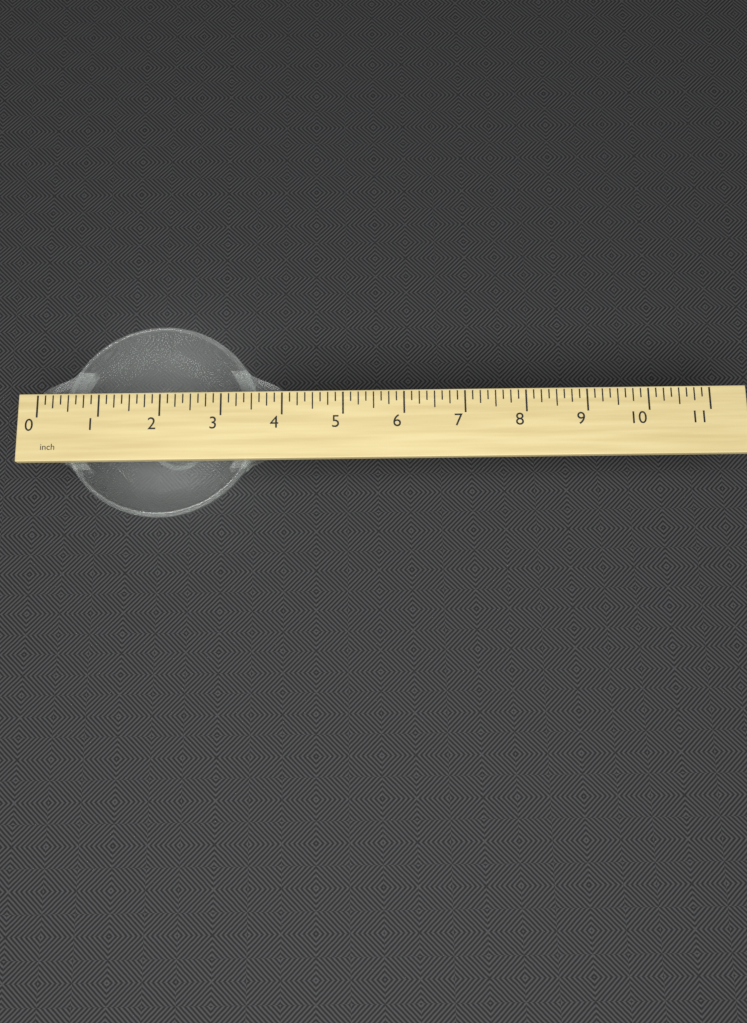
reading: 4.000 inch
